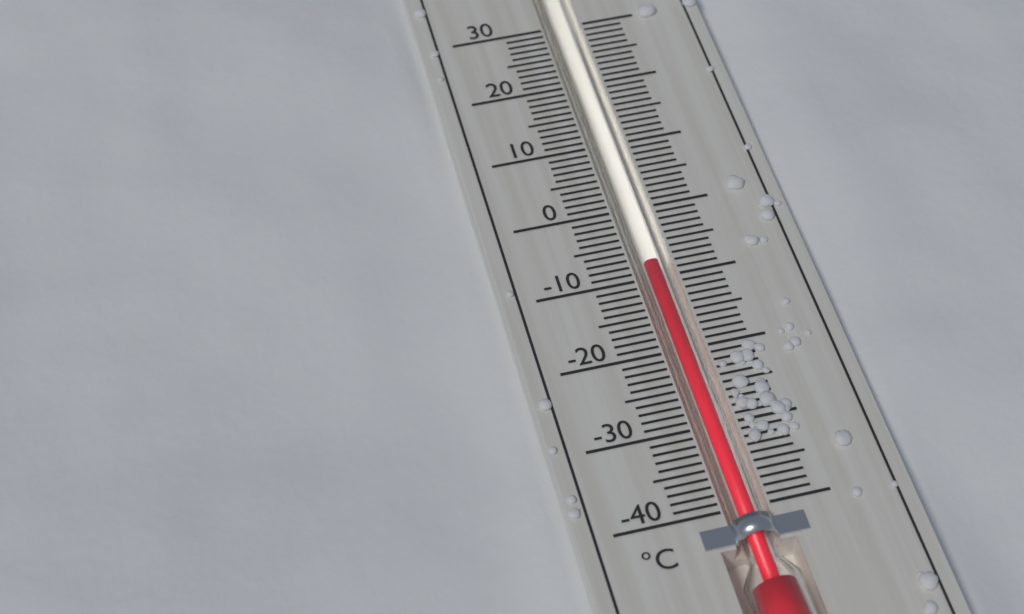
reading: -8 °C
